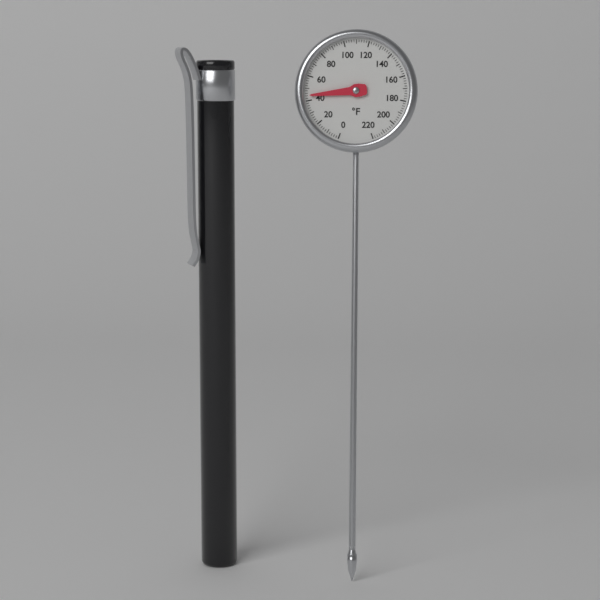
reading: 44 °F
